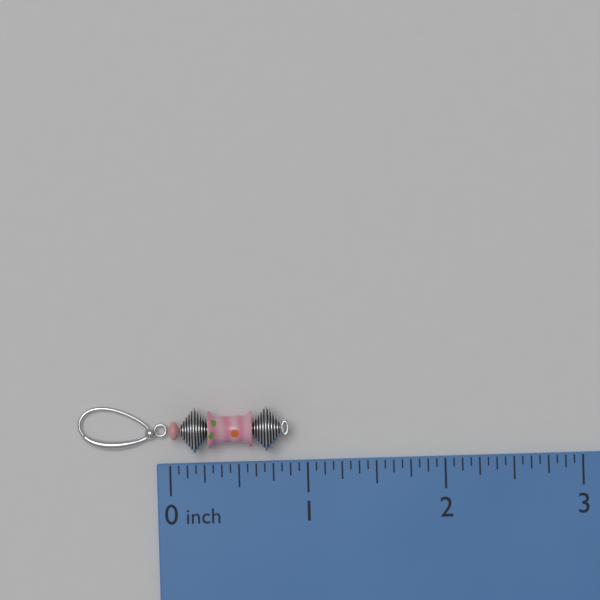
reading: 0.8750 inch
